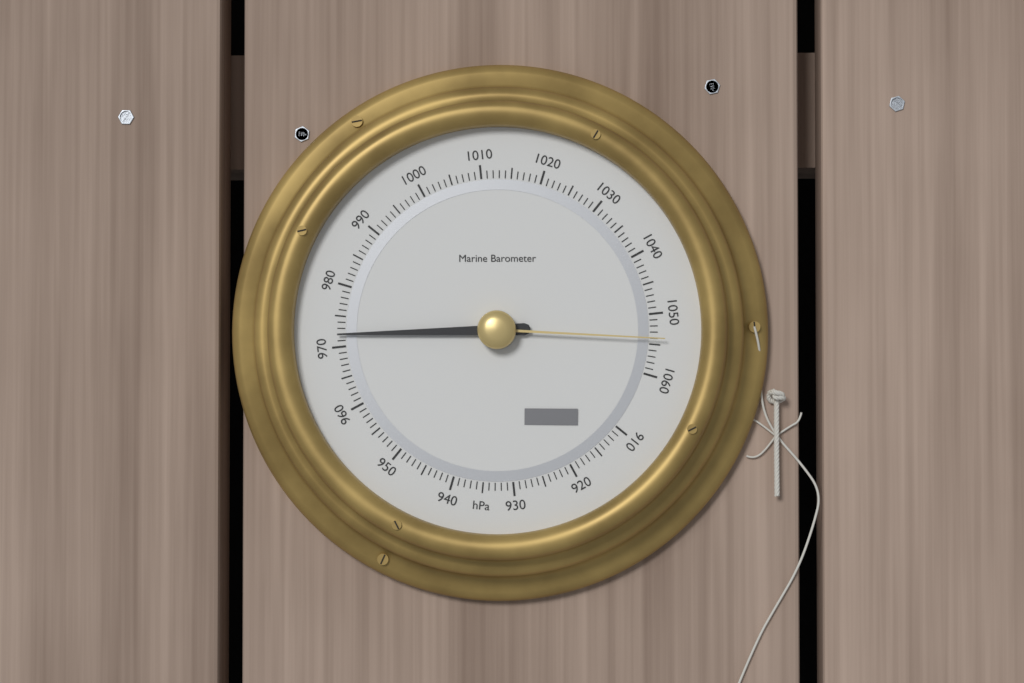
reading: 972 hPa
